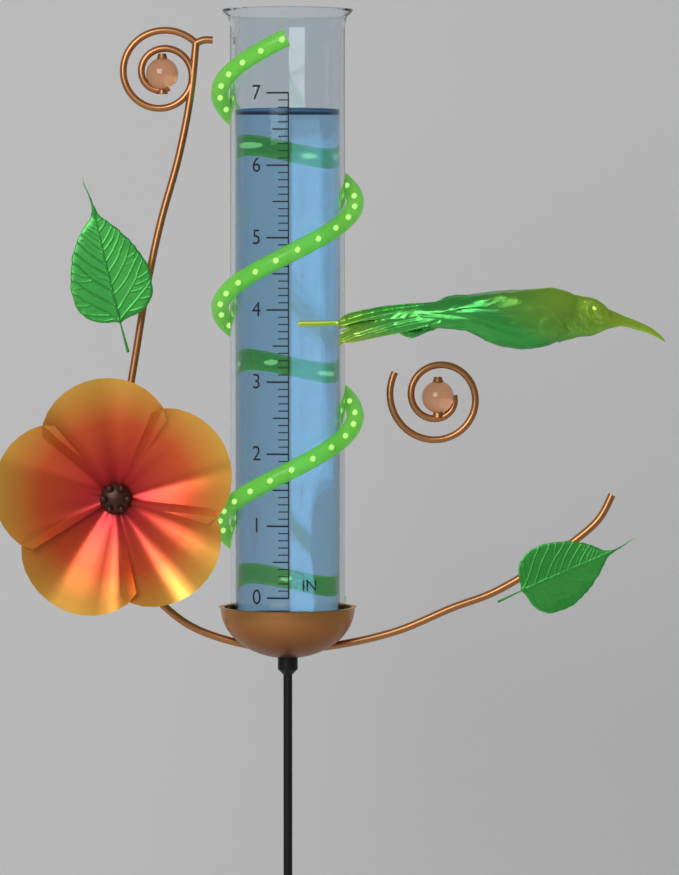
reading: 6.8 in
